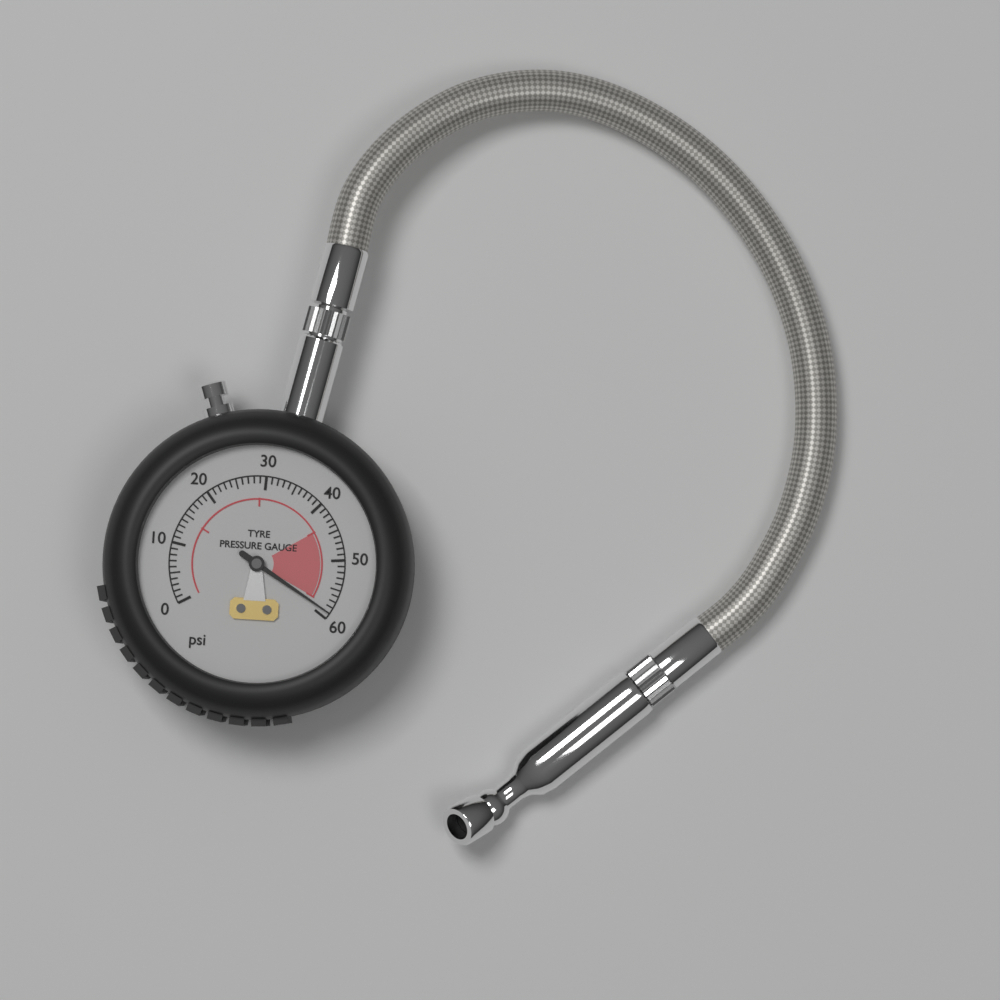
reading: 59 psi
